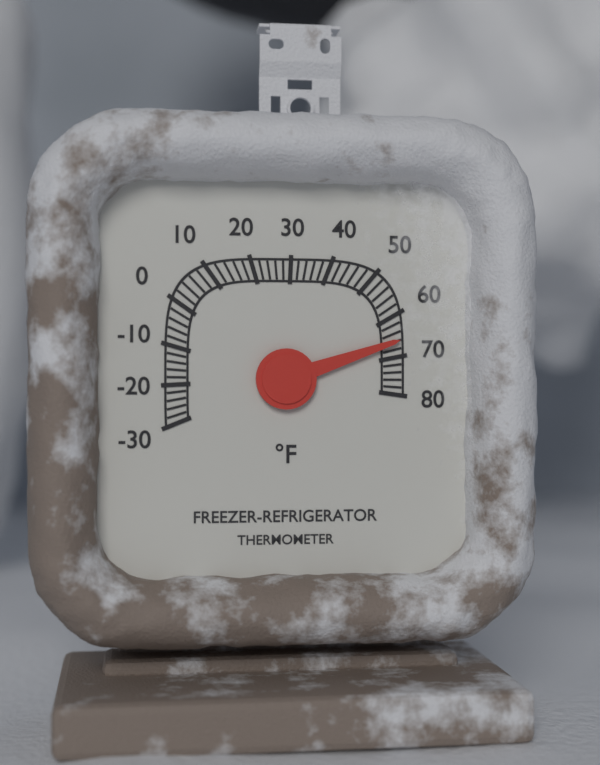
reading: 66 °F
